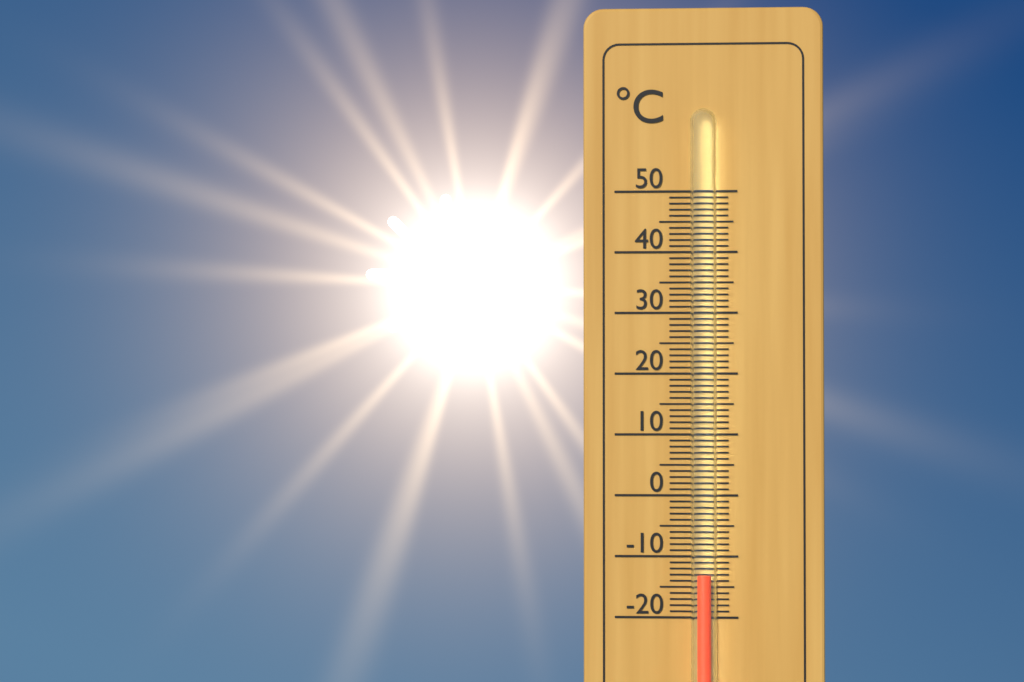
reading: -13 °C
